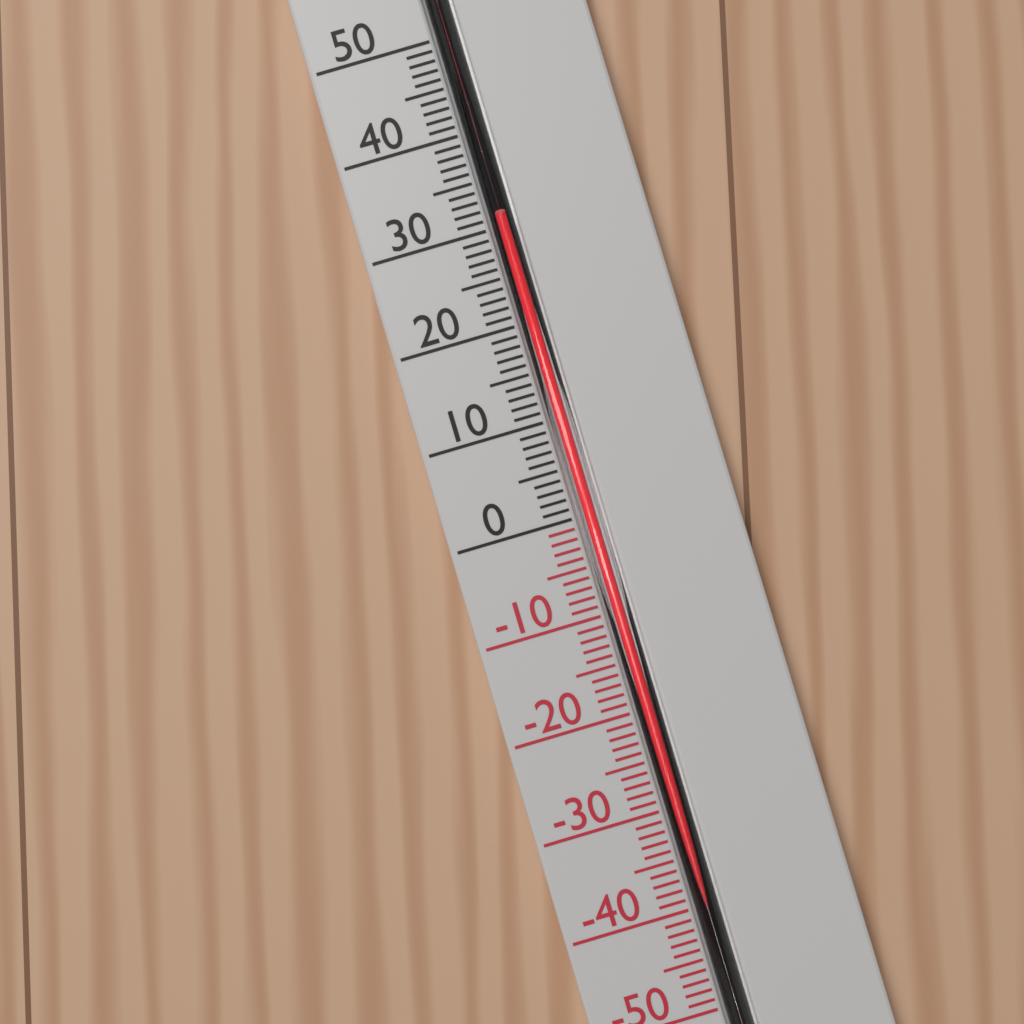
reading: 31 °C
